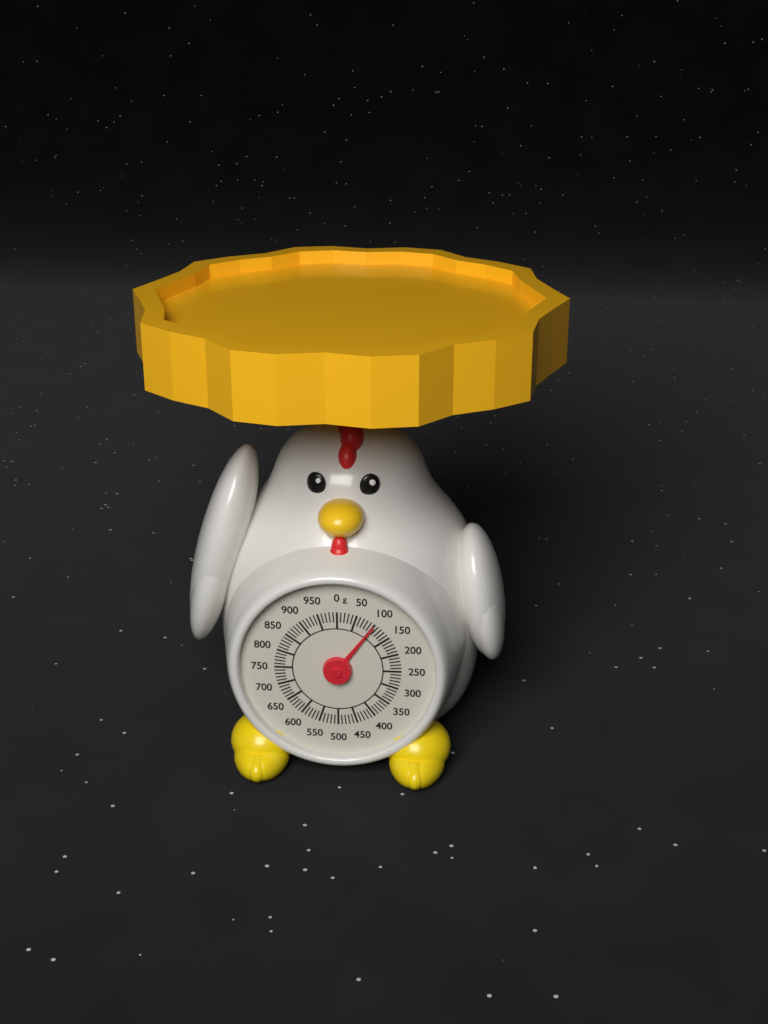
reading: 100 g
